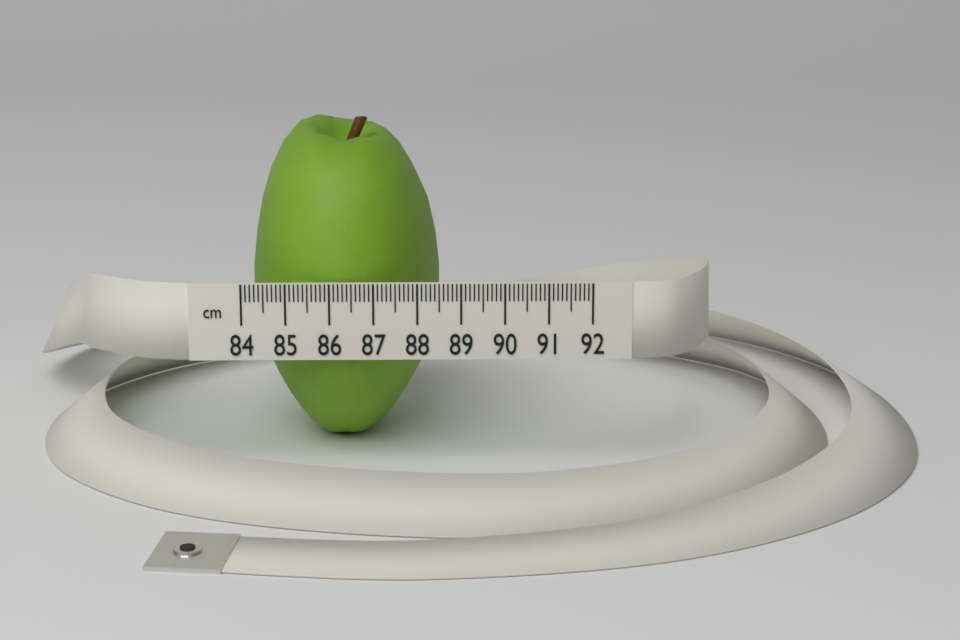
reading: 88.5 cm
